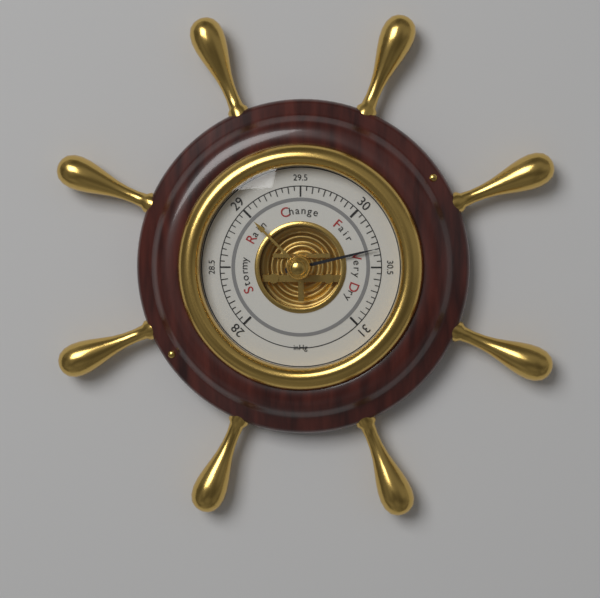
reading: 30.35 inHg
